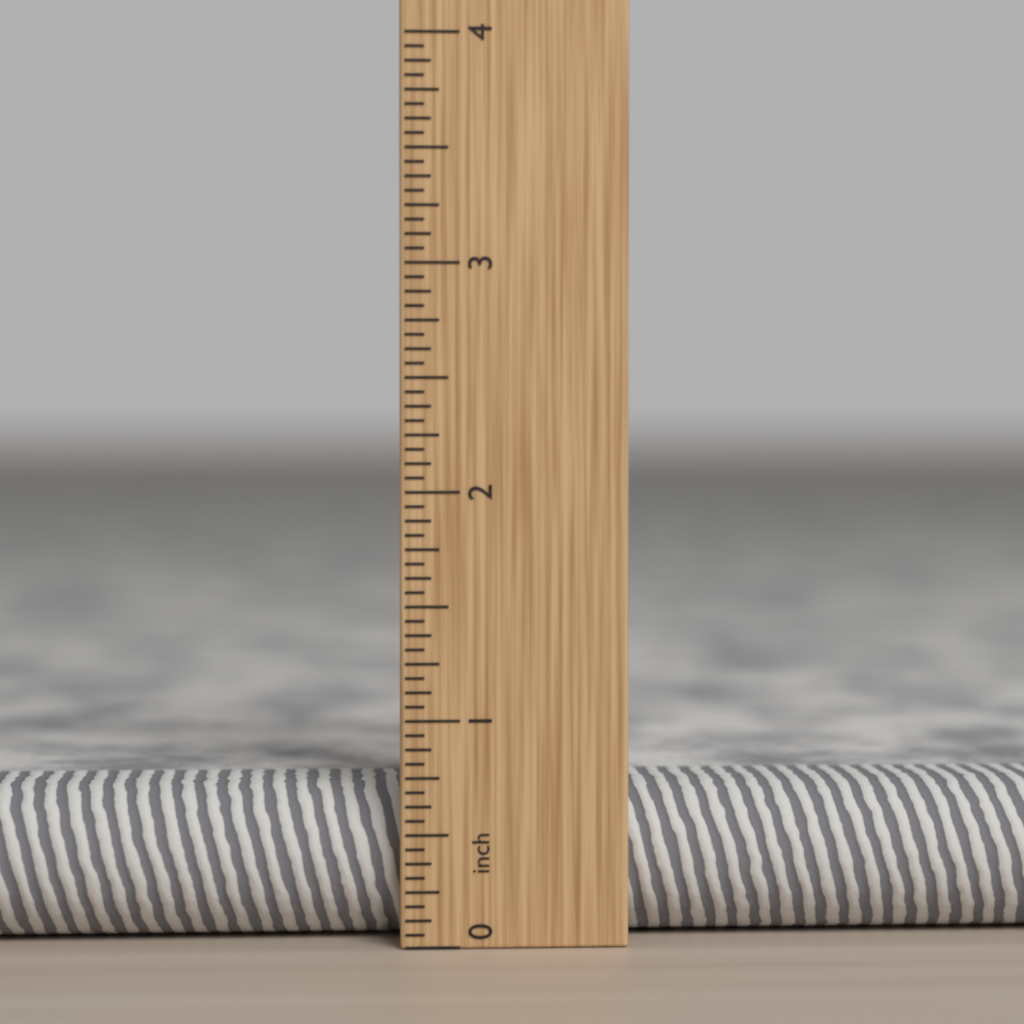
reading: 0.6875 in
